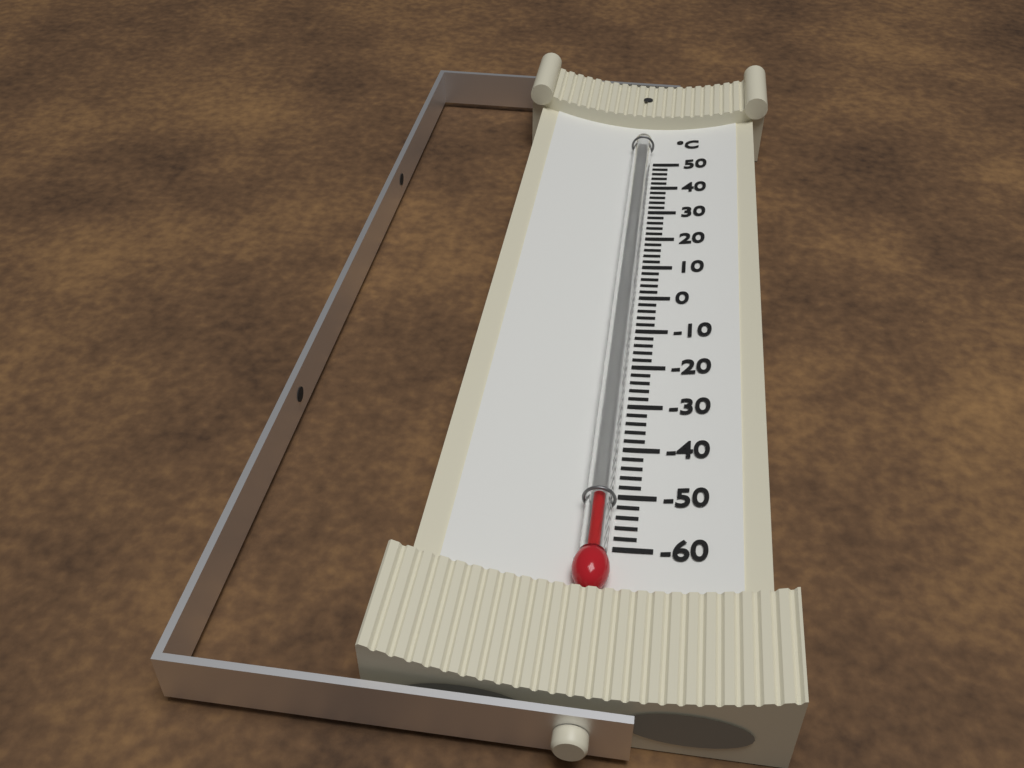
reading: -52 °C
